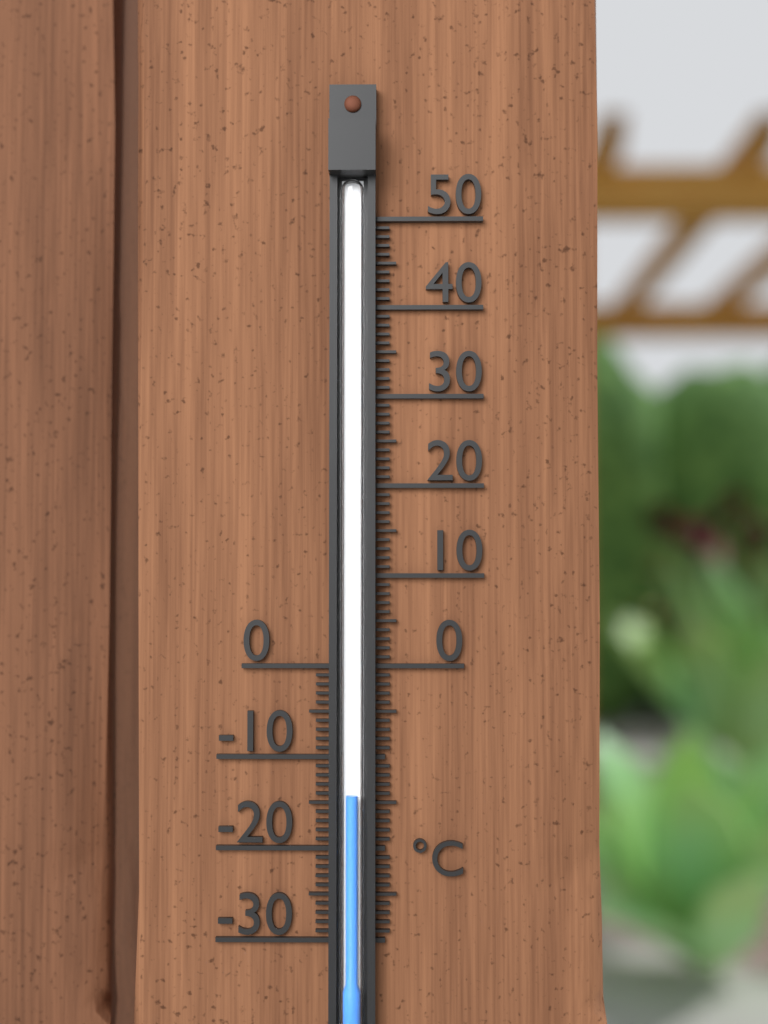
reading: -14 °C
